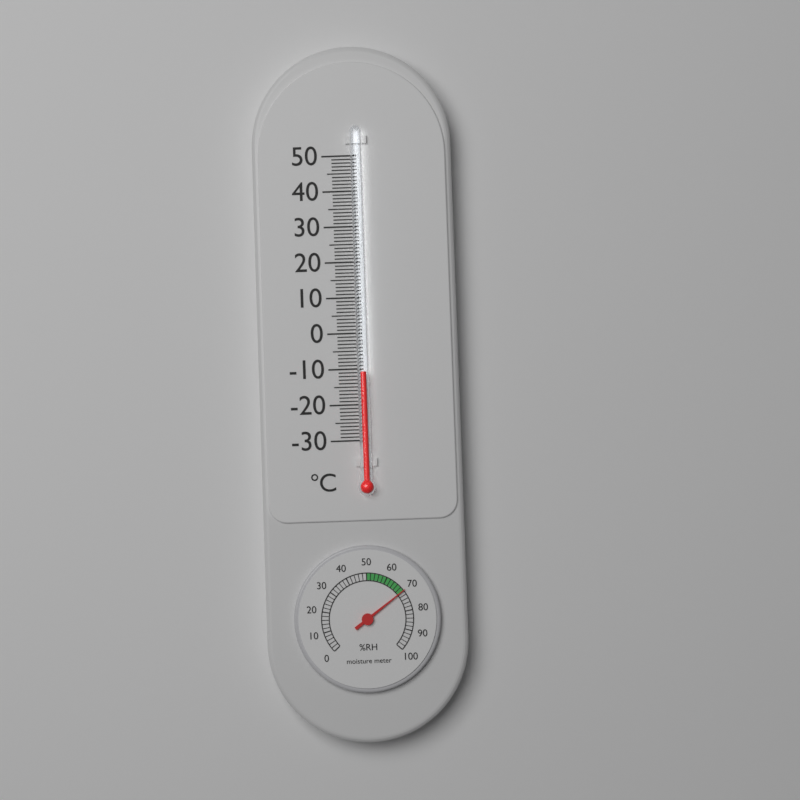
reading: -11 °C
